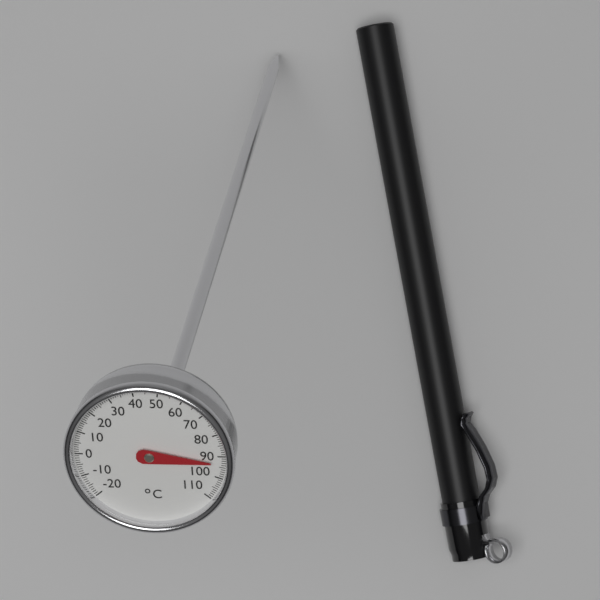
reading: 93 °C
